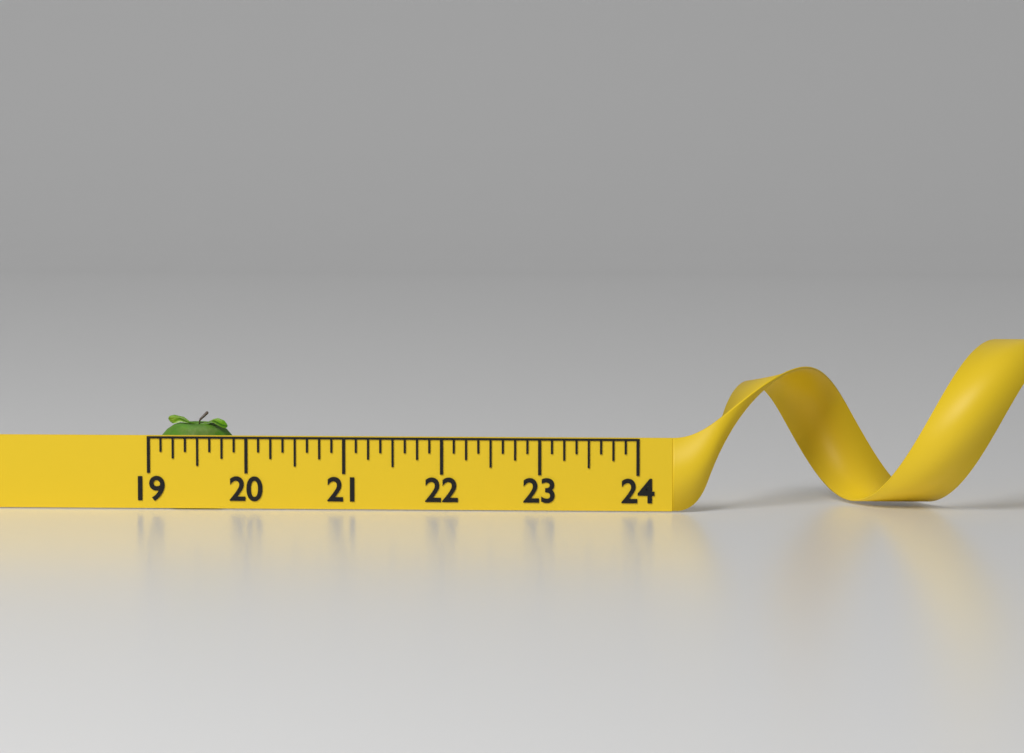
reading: 19.875 (no unit)
